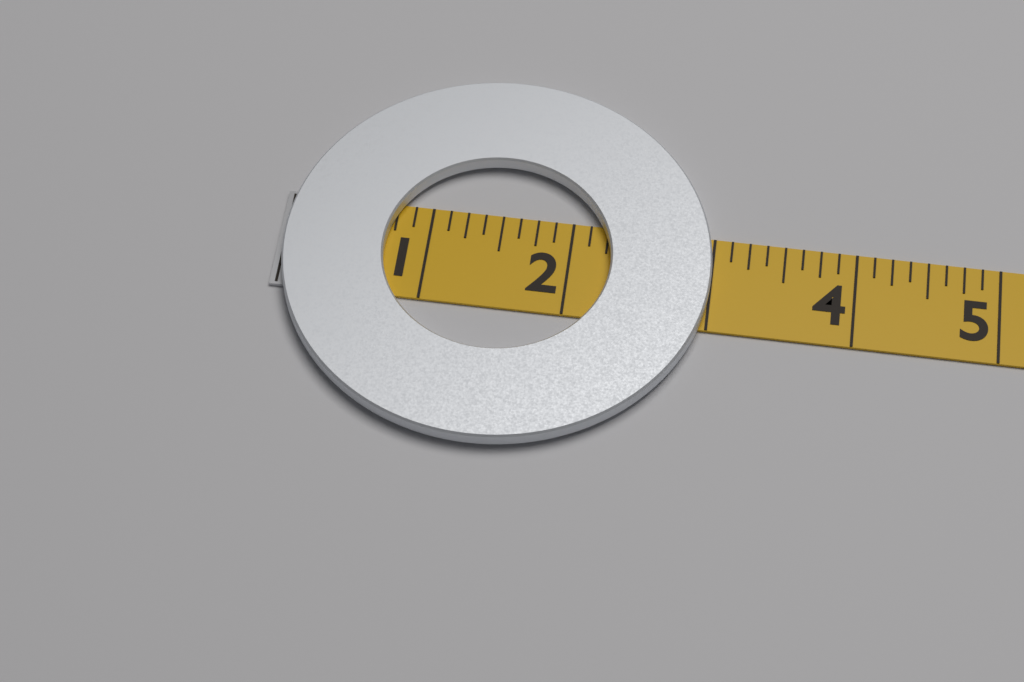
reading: 3.000 (no unit)
